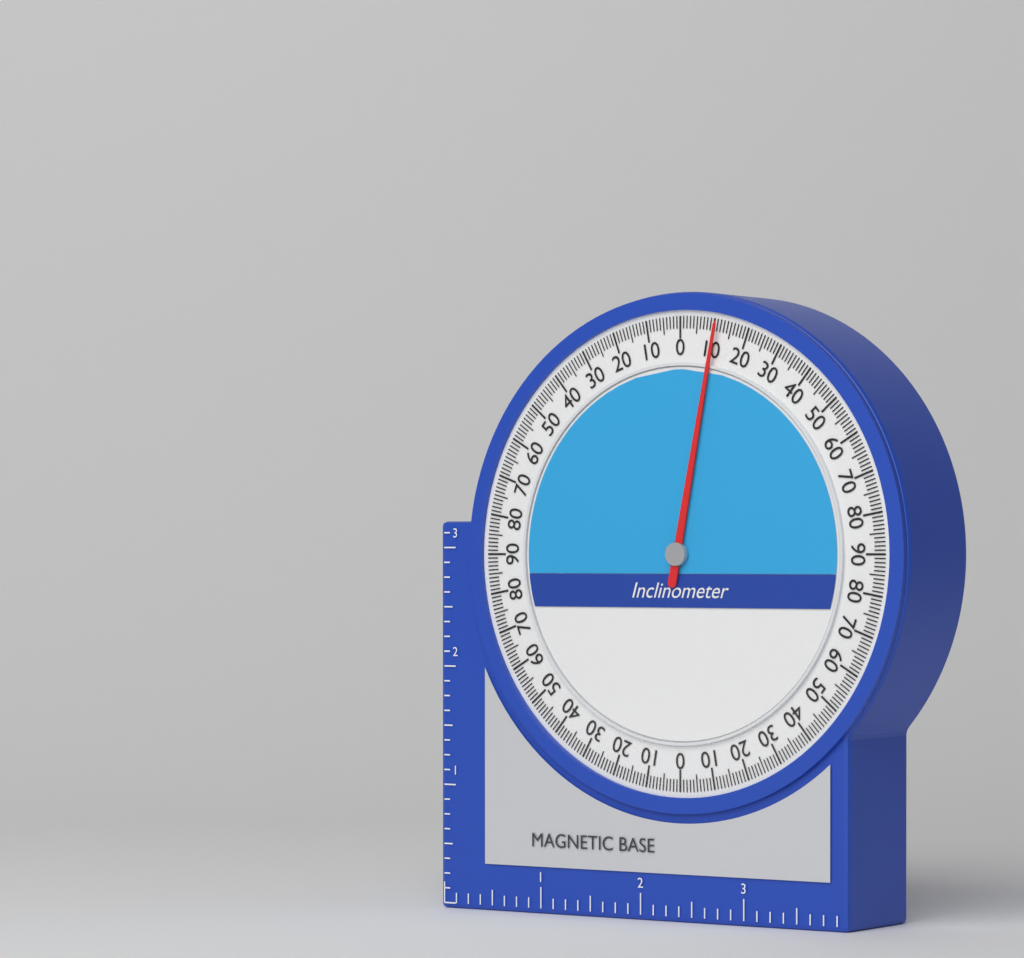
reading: 11 (no unit)
